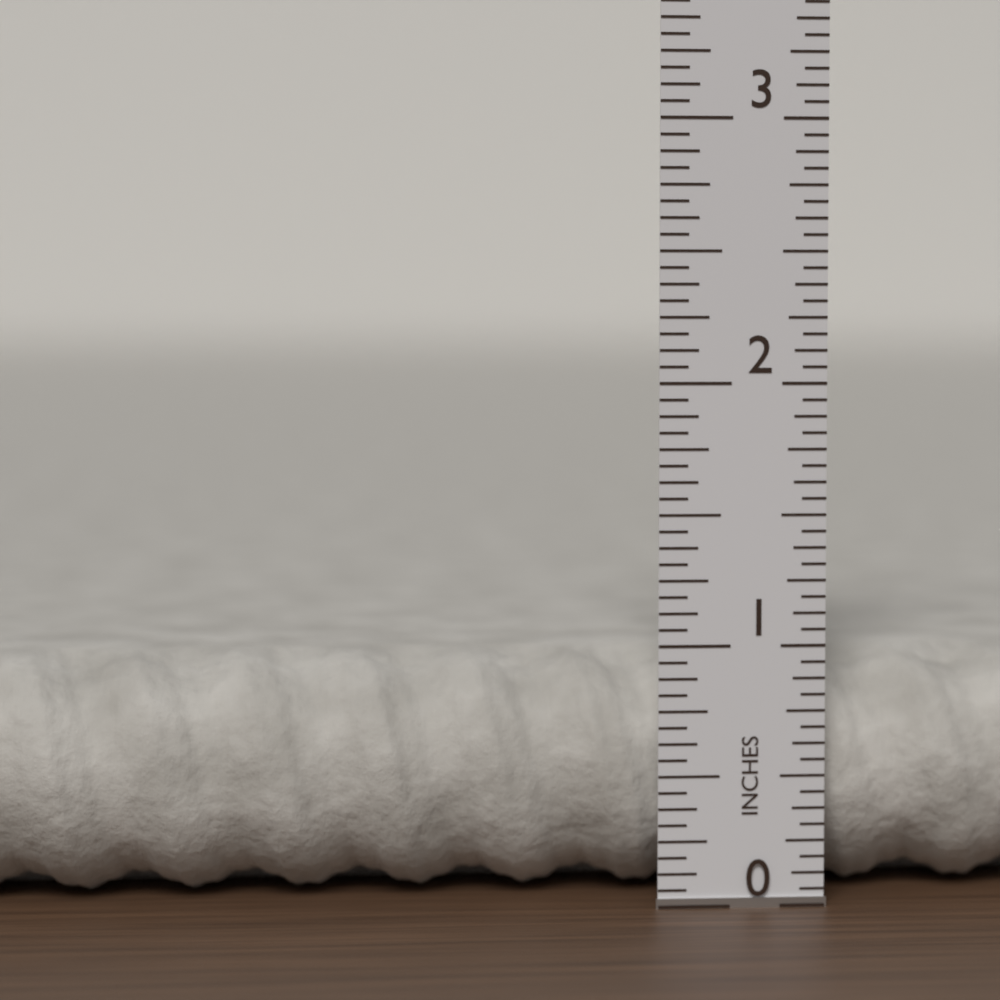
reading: 0.9375 in
